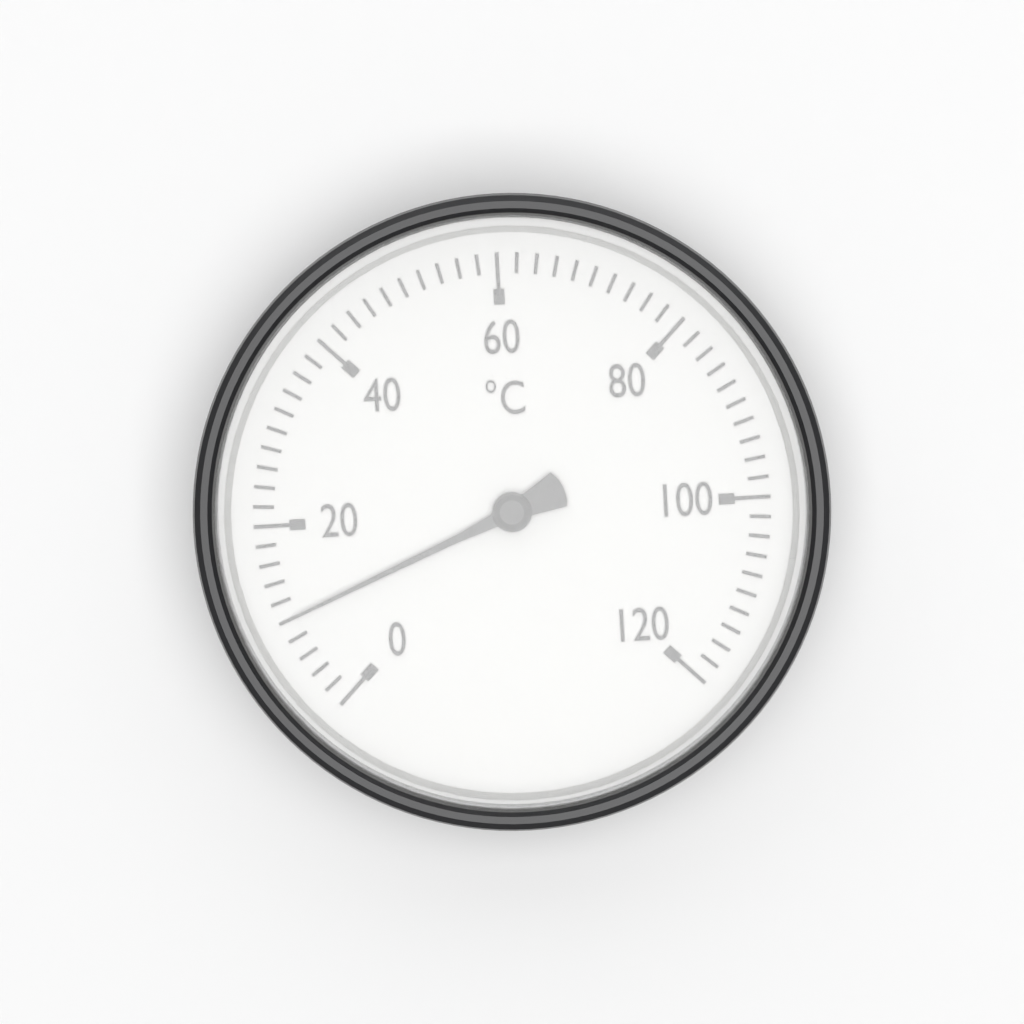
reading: 10 °C
